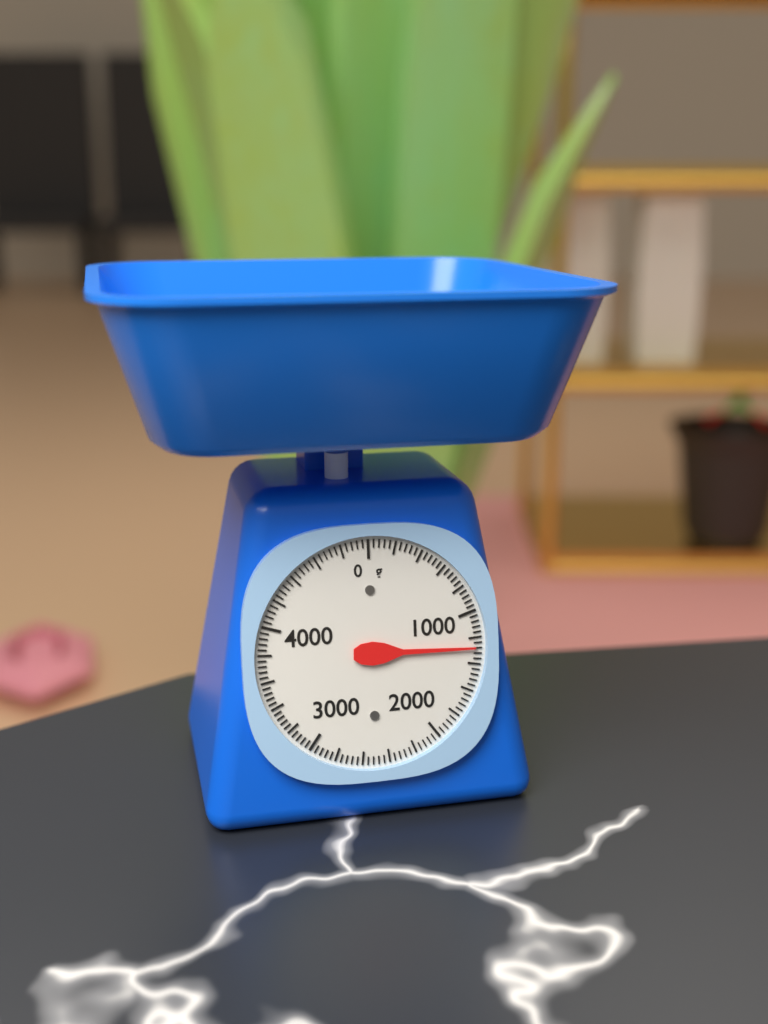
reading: 1280 g
